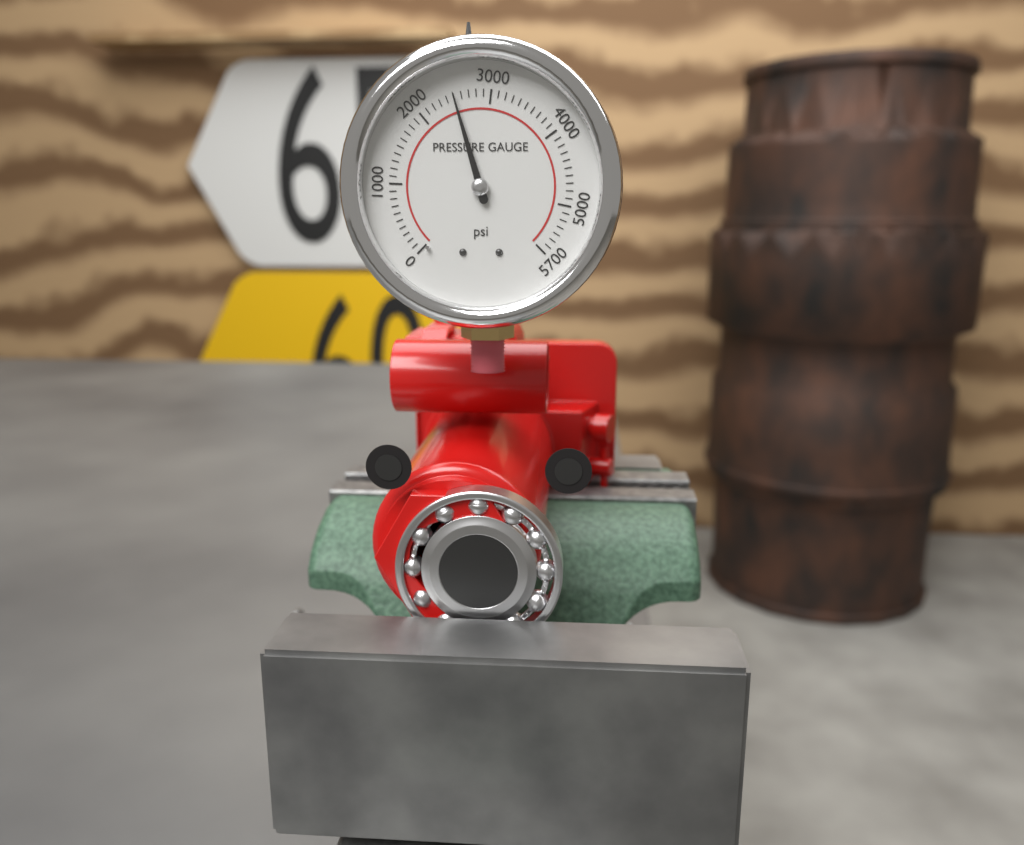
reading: 2500 psi
